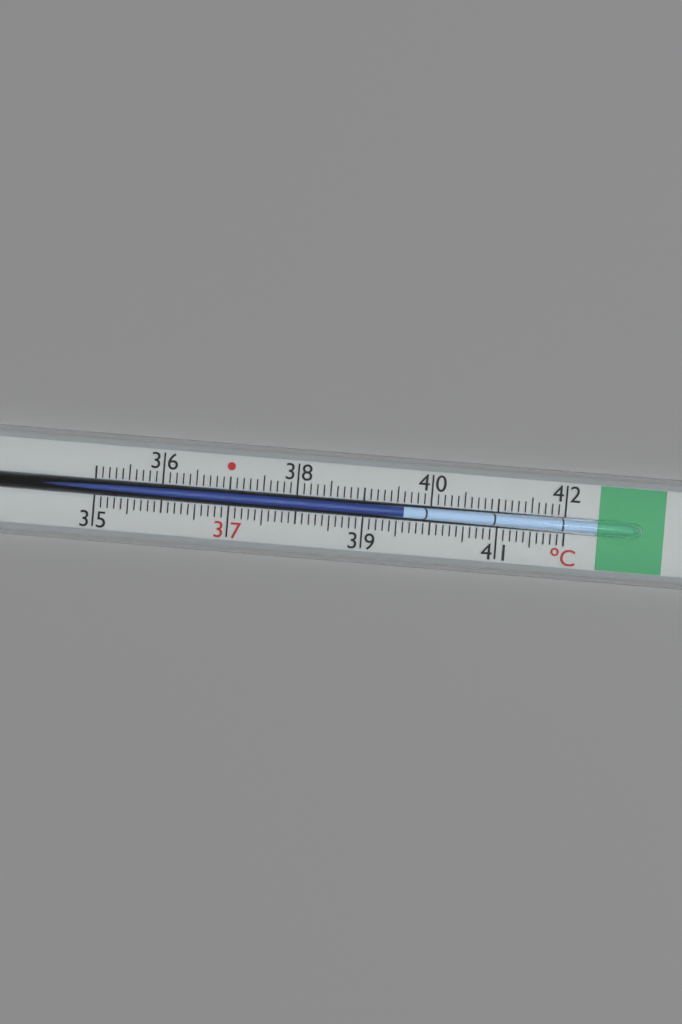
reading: 39.6 °C
